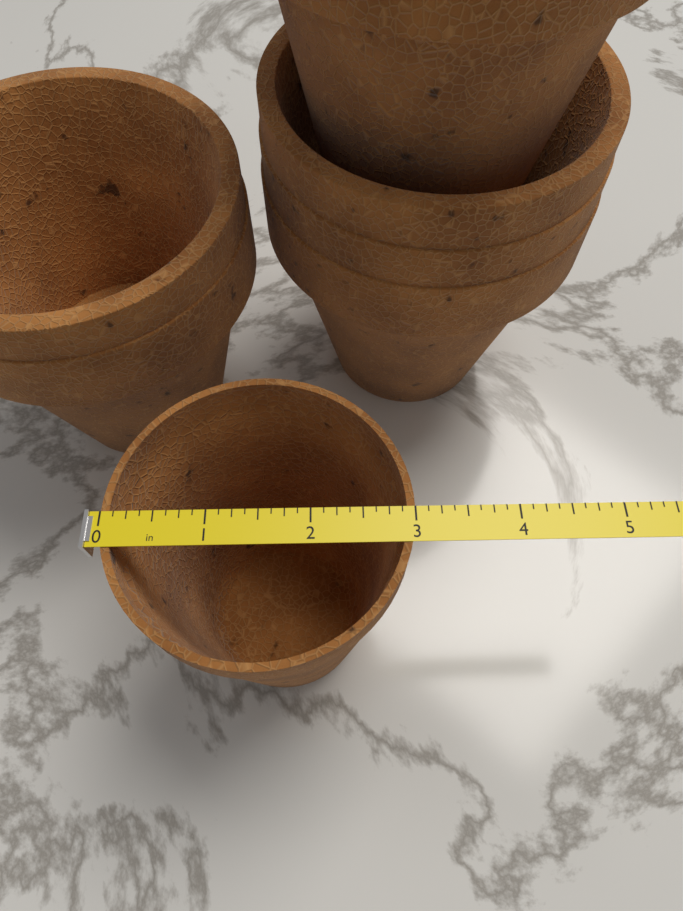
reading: 3.000 in
